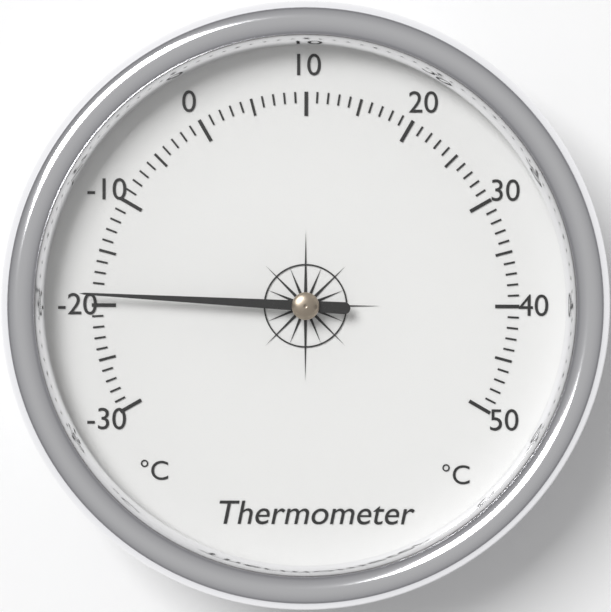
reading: -19 °C
